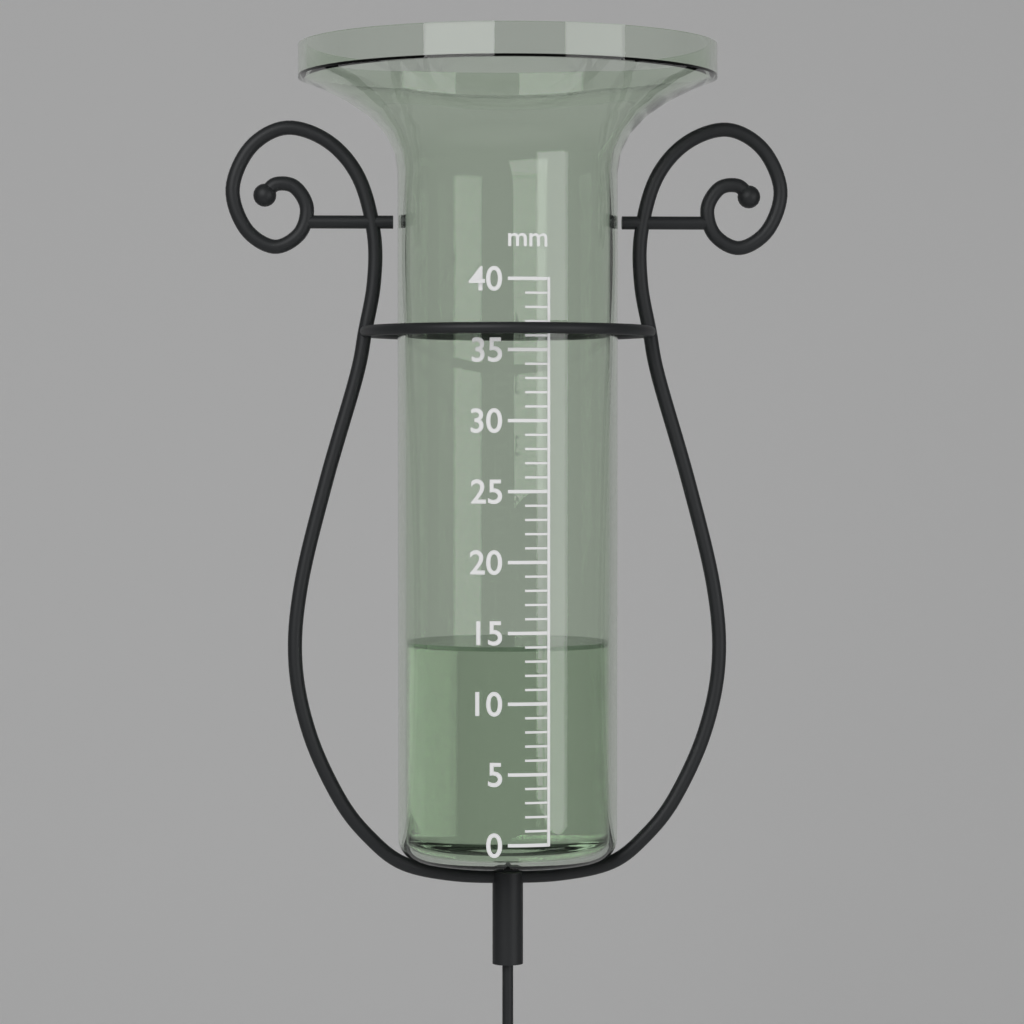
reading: 14 mm
